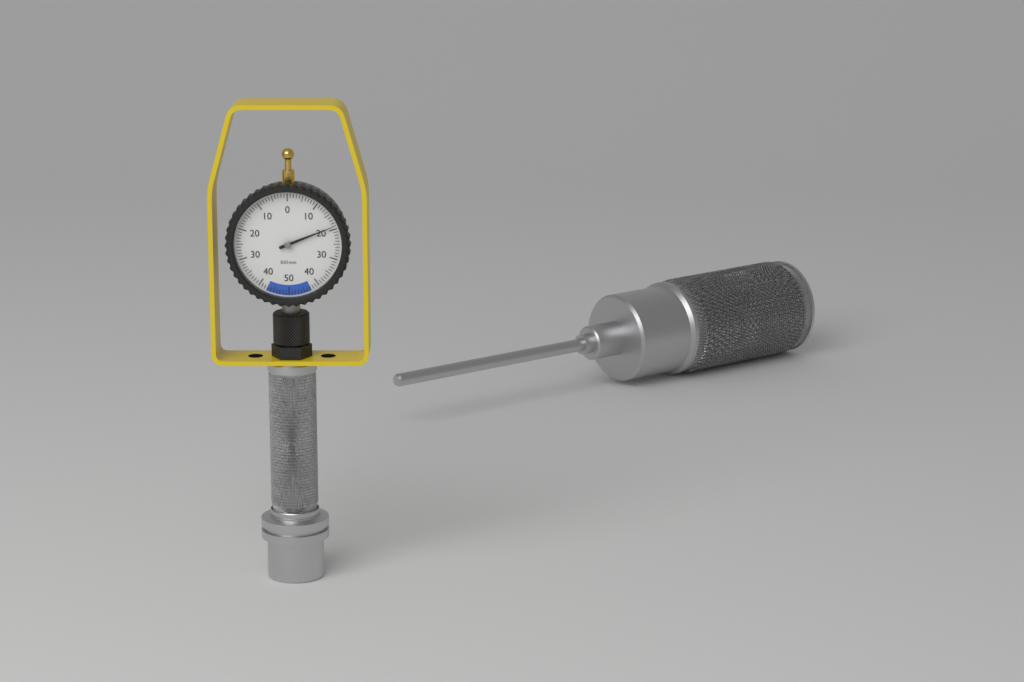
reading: 0.19 mm
